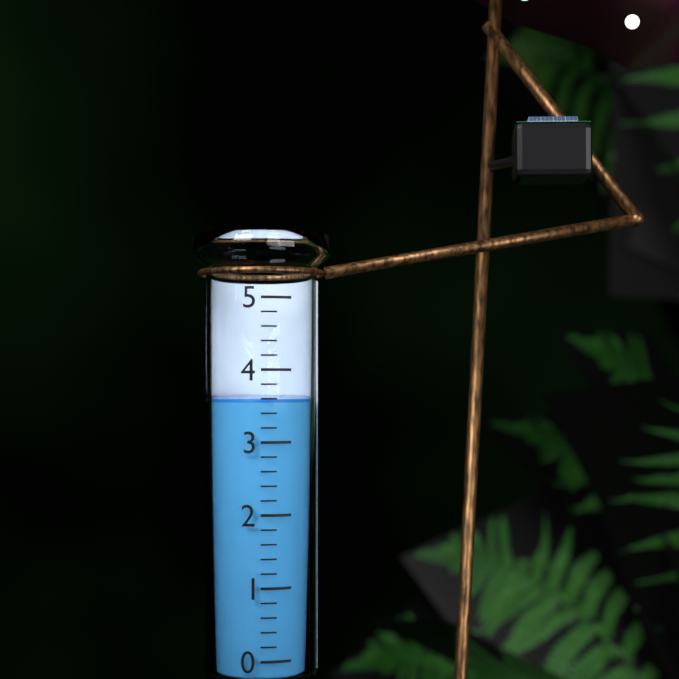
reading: 3.6 (no unit)
